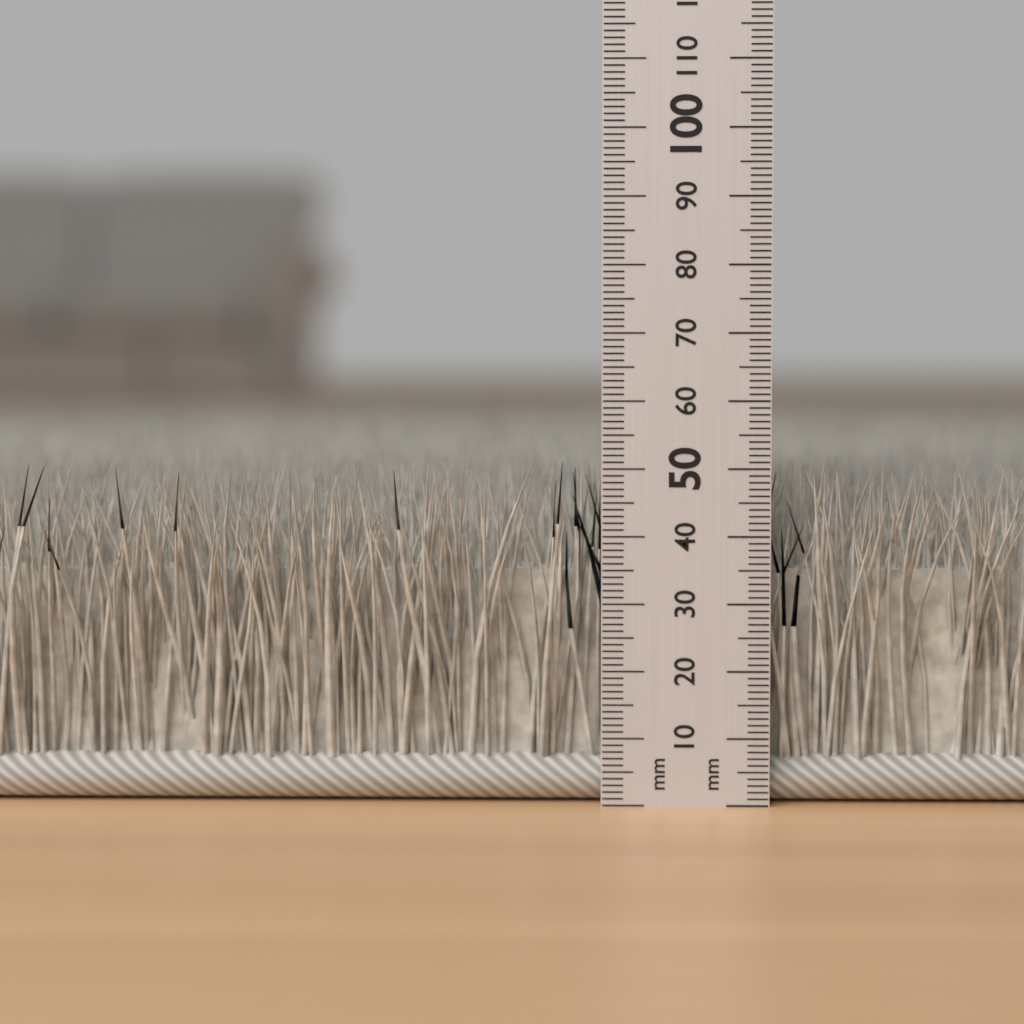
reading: 51 mm
